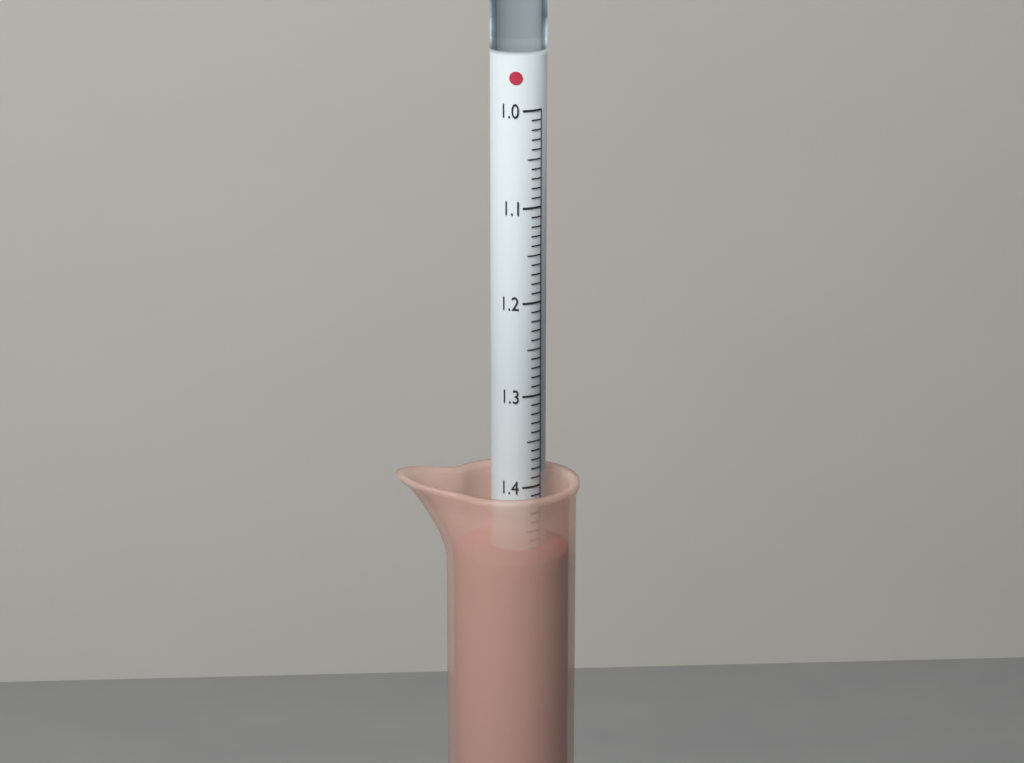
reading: 1.47 (no unit)
